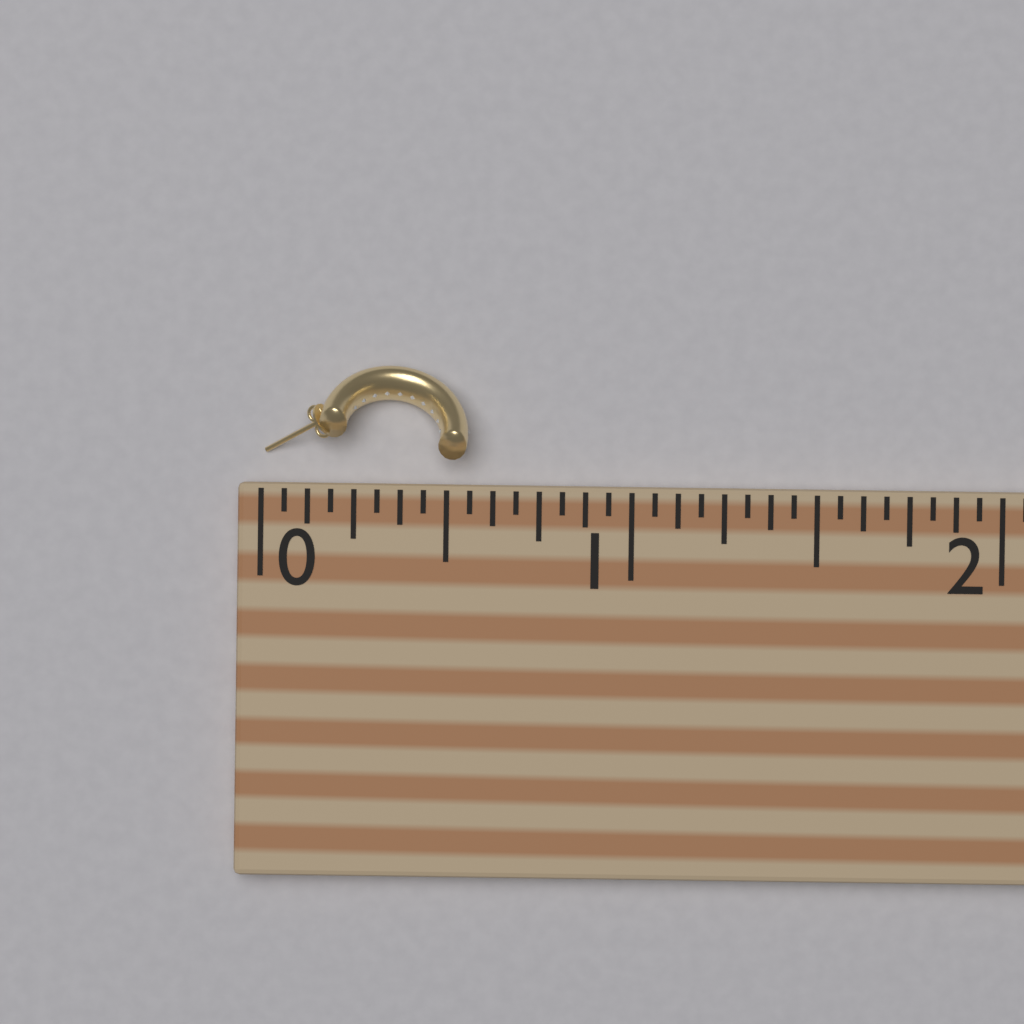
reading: 0.5625 (no unit)
